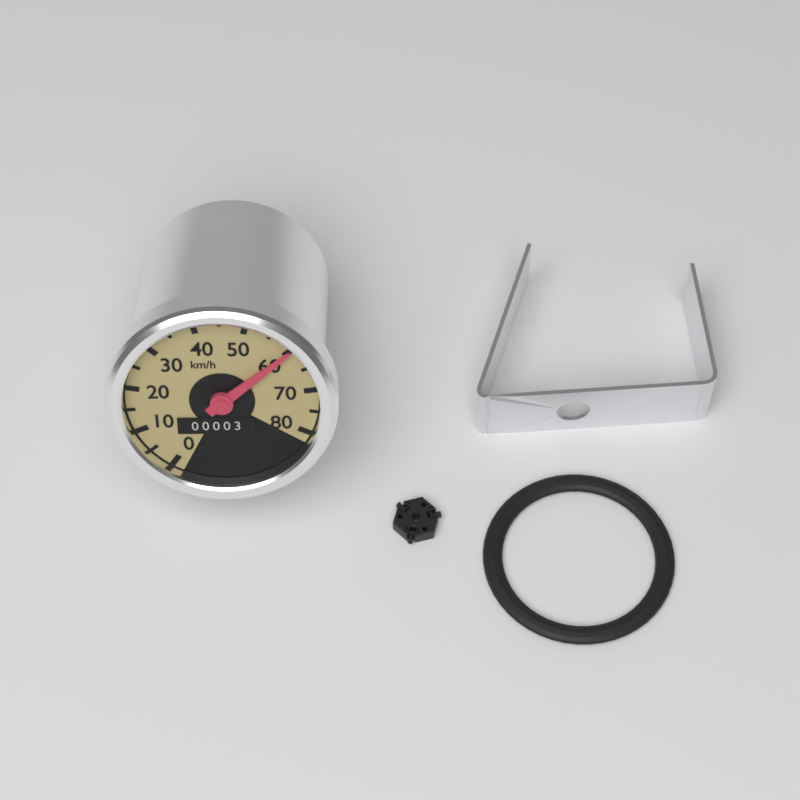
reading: 60 km/h
